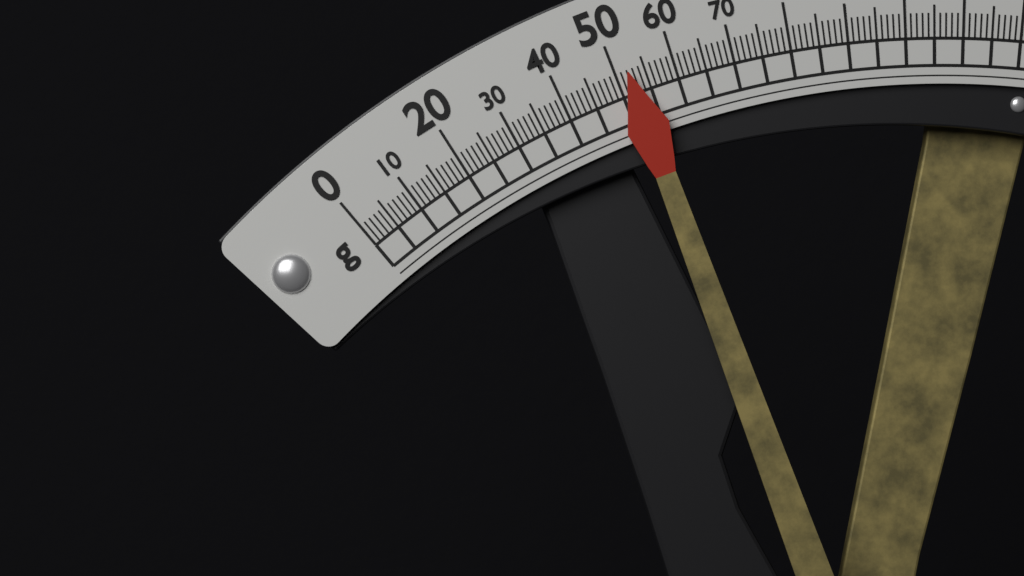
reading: 52 g
